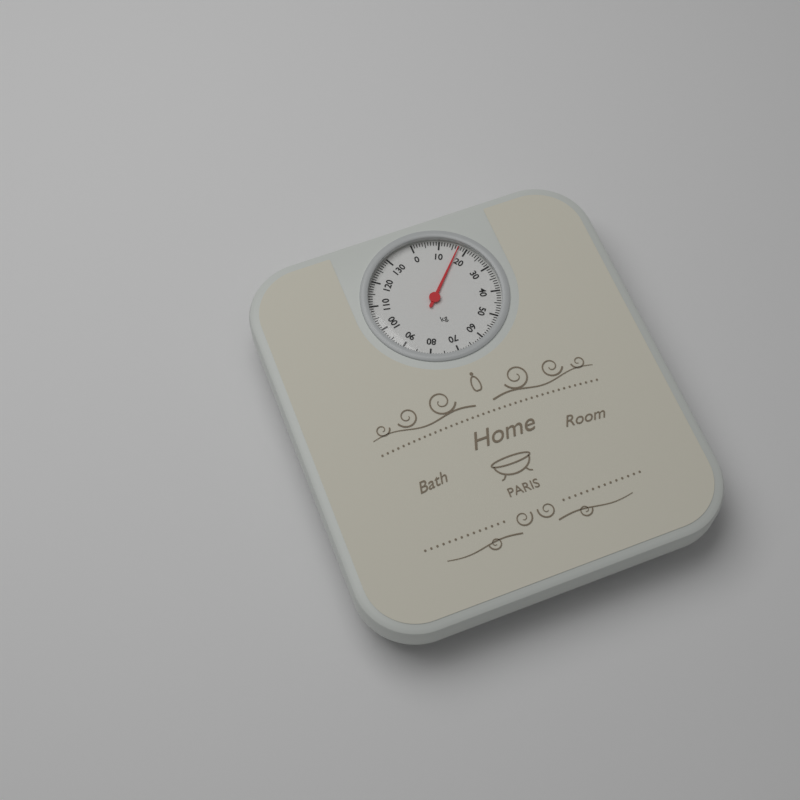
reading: 17 kg
